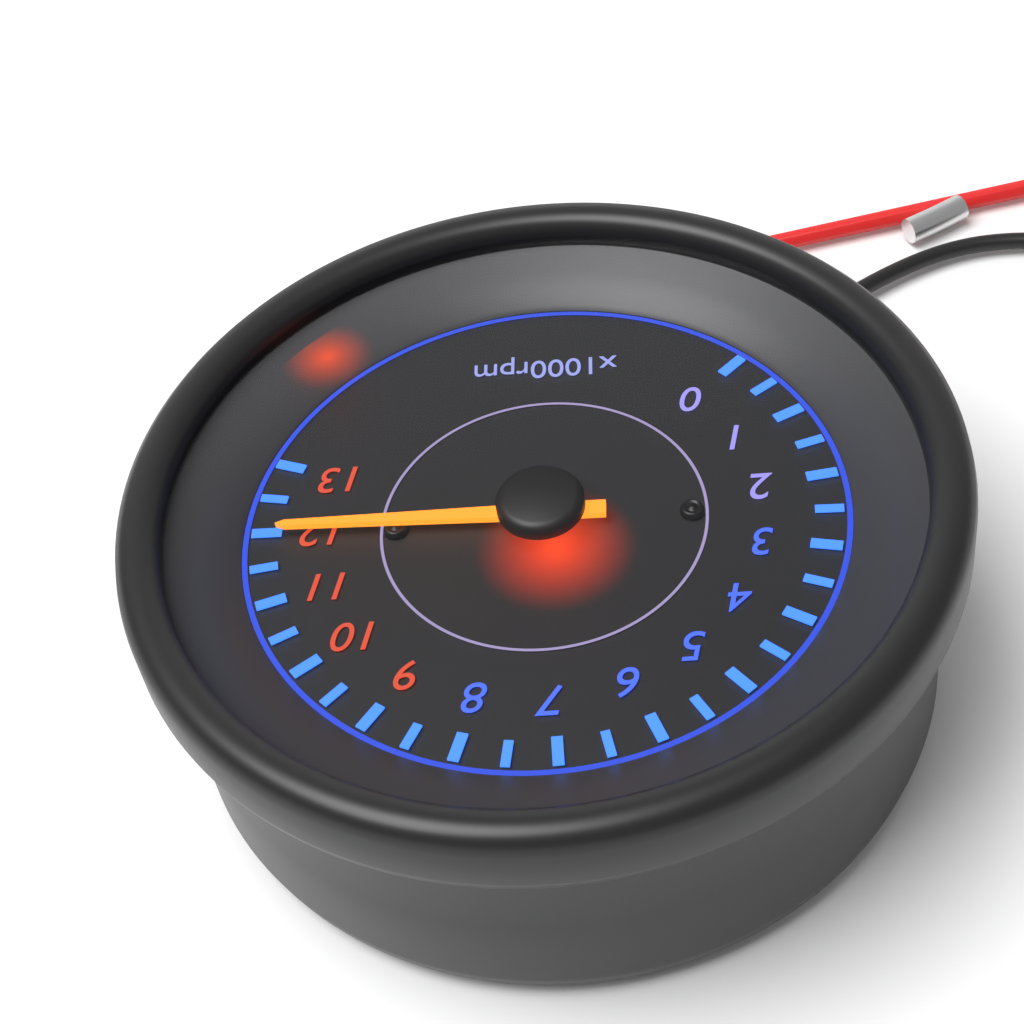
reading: 12000 rpm
